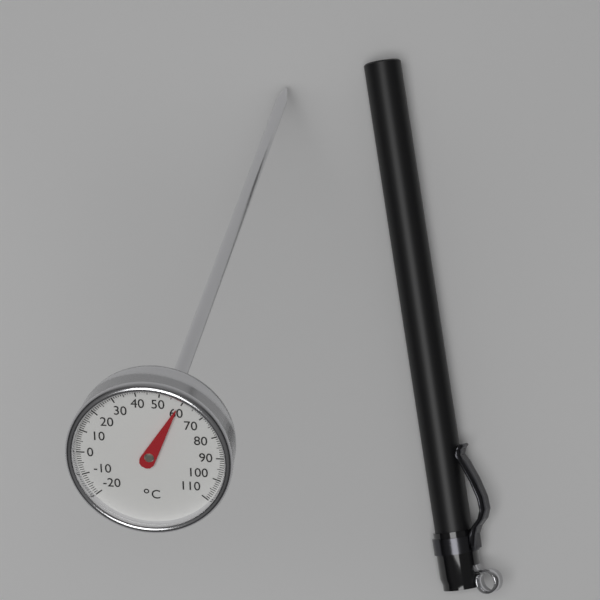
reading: 59 °C
